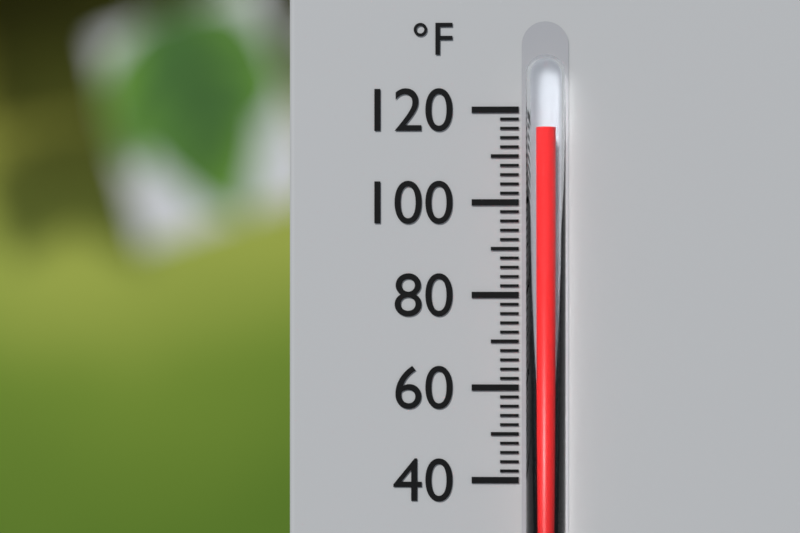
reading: 116 °F
